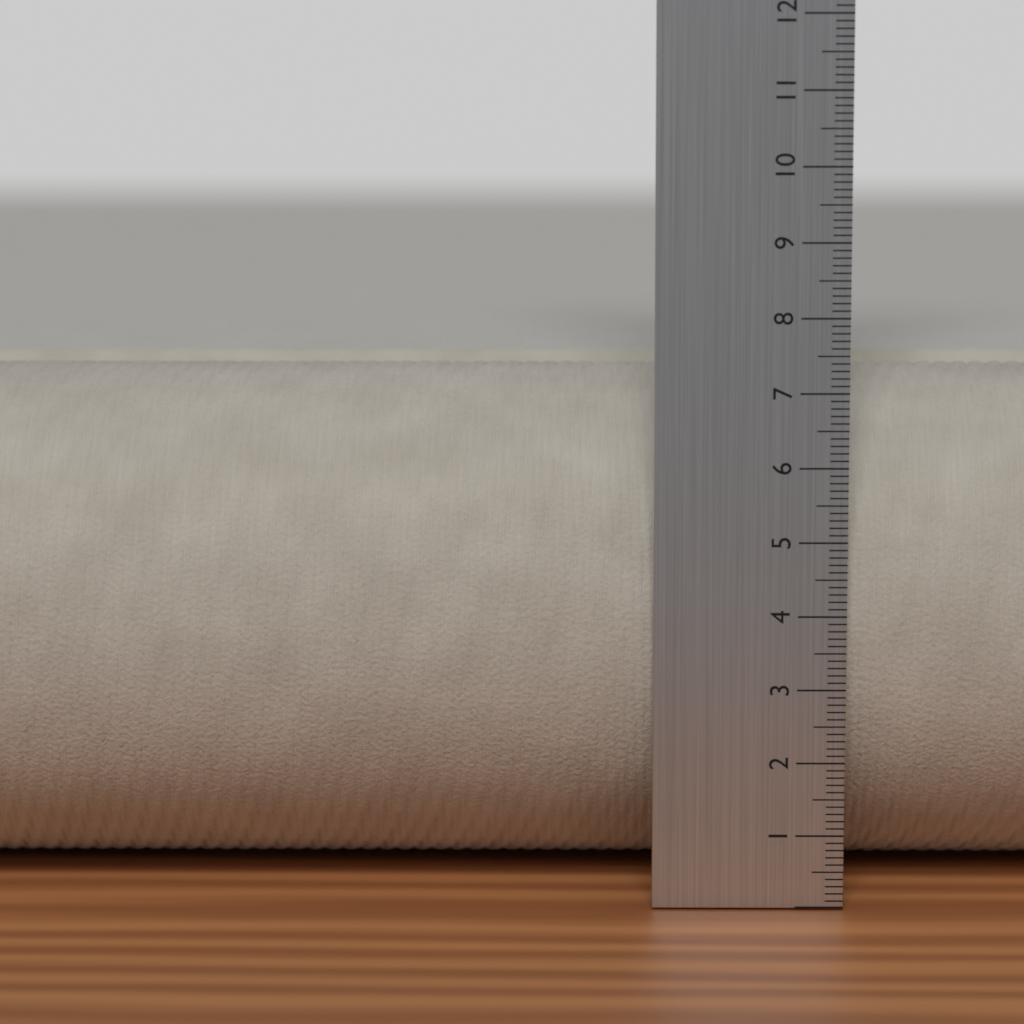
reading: 7.2 cm
